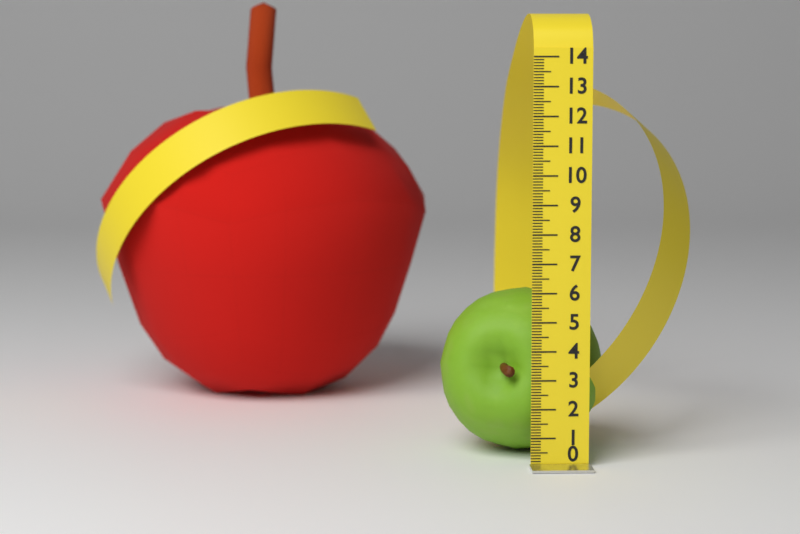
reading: 5.8 (no unit)
